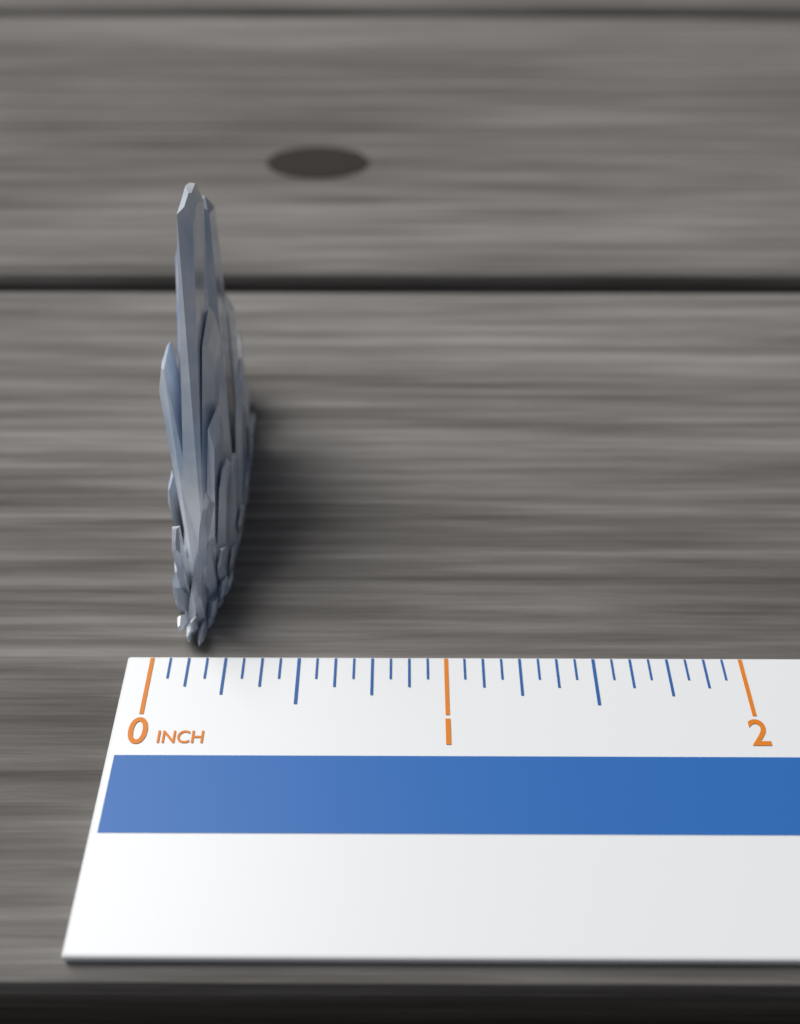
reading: 0.2500 in
